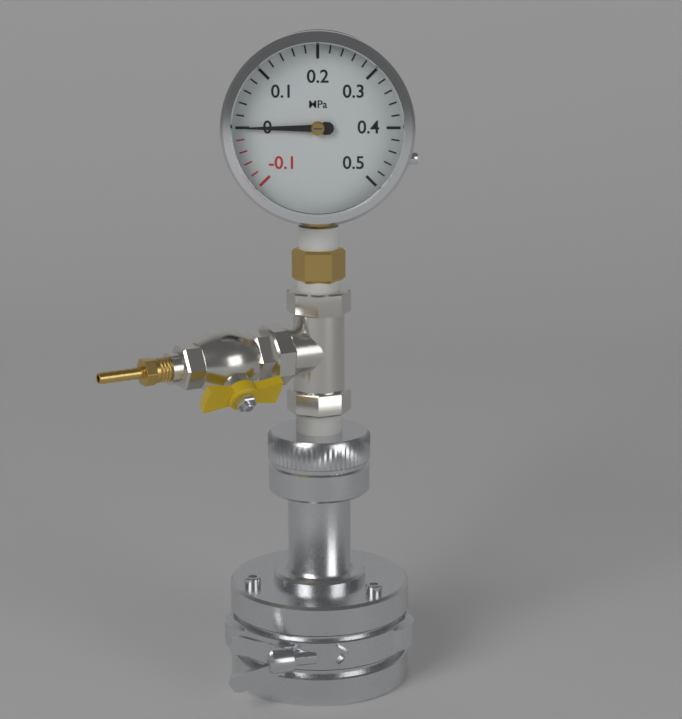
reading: 0.00 MPa
